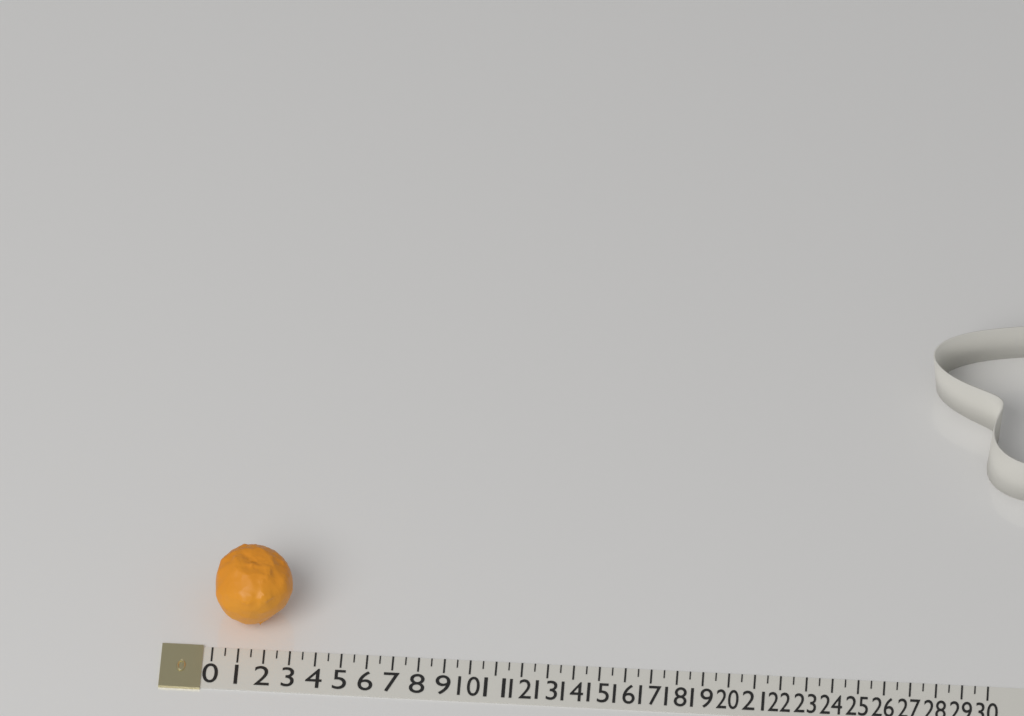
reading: 3.0 (no unit)
